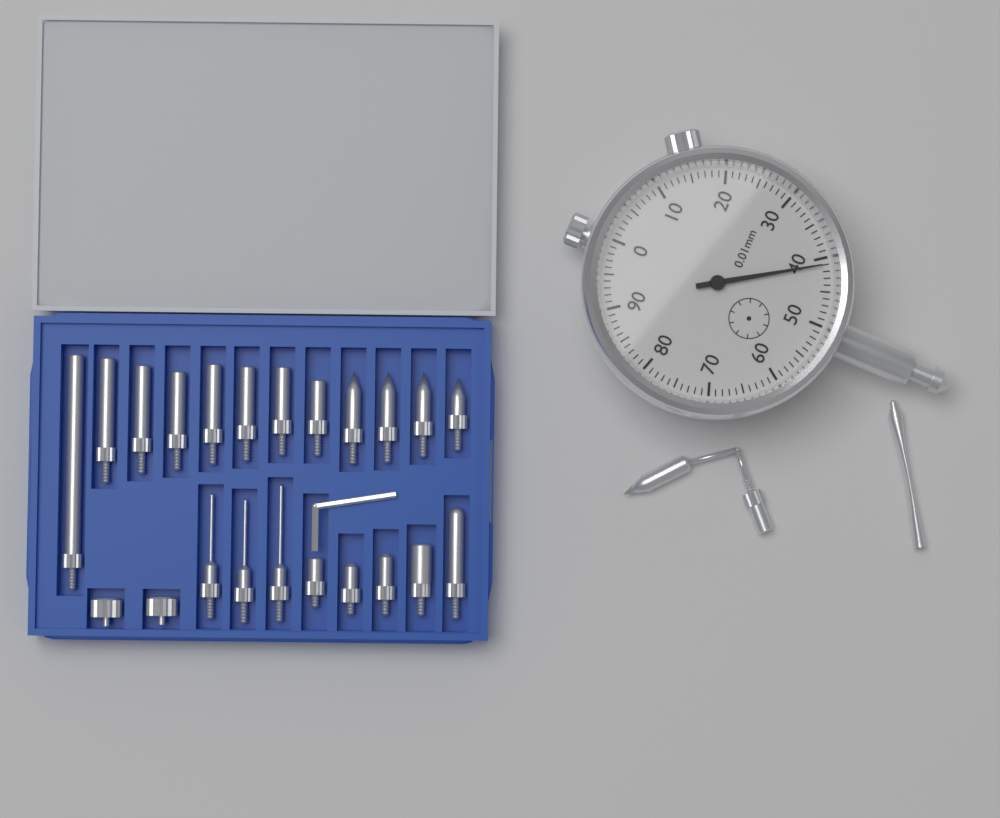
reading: 0.41 mm
